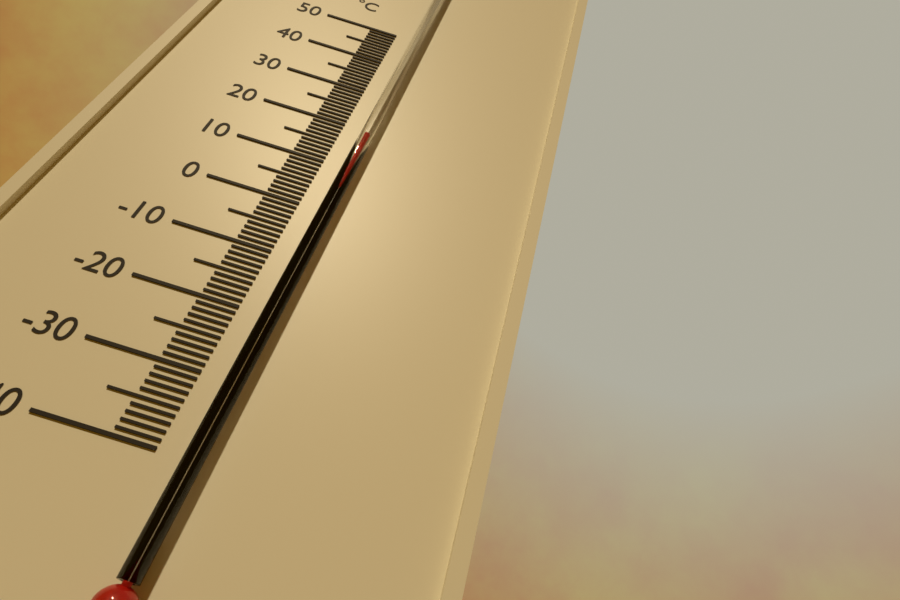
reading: 17 °C
